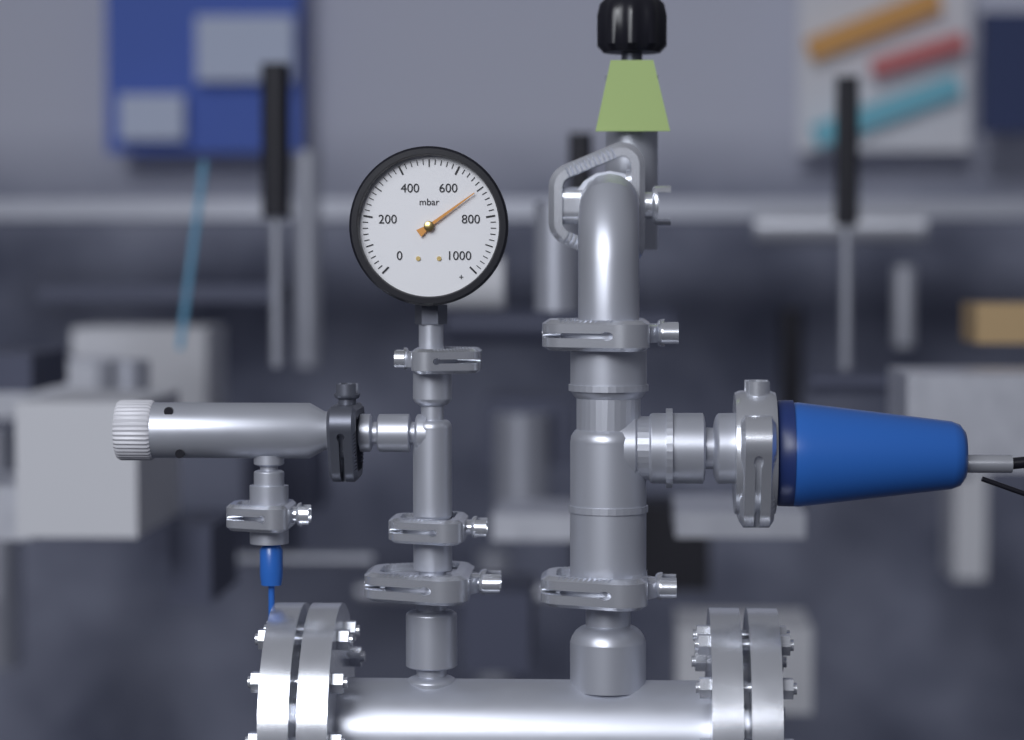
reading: 700 mbar
